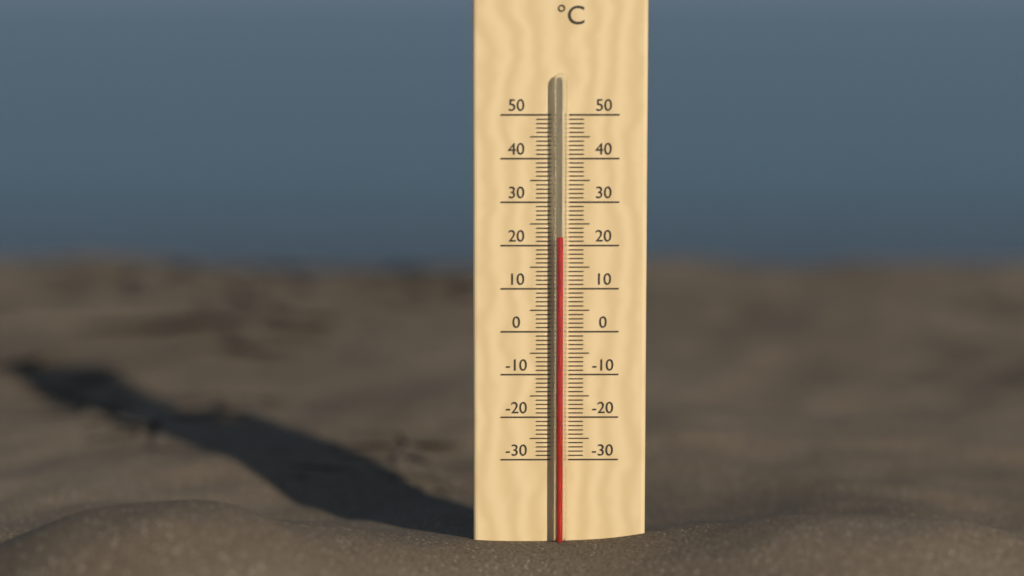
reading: 22 °C
